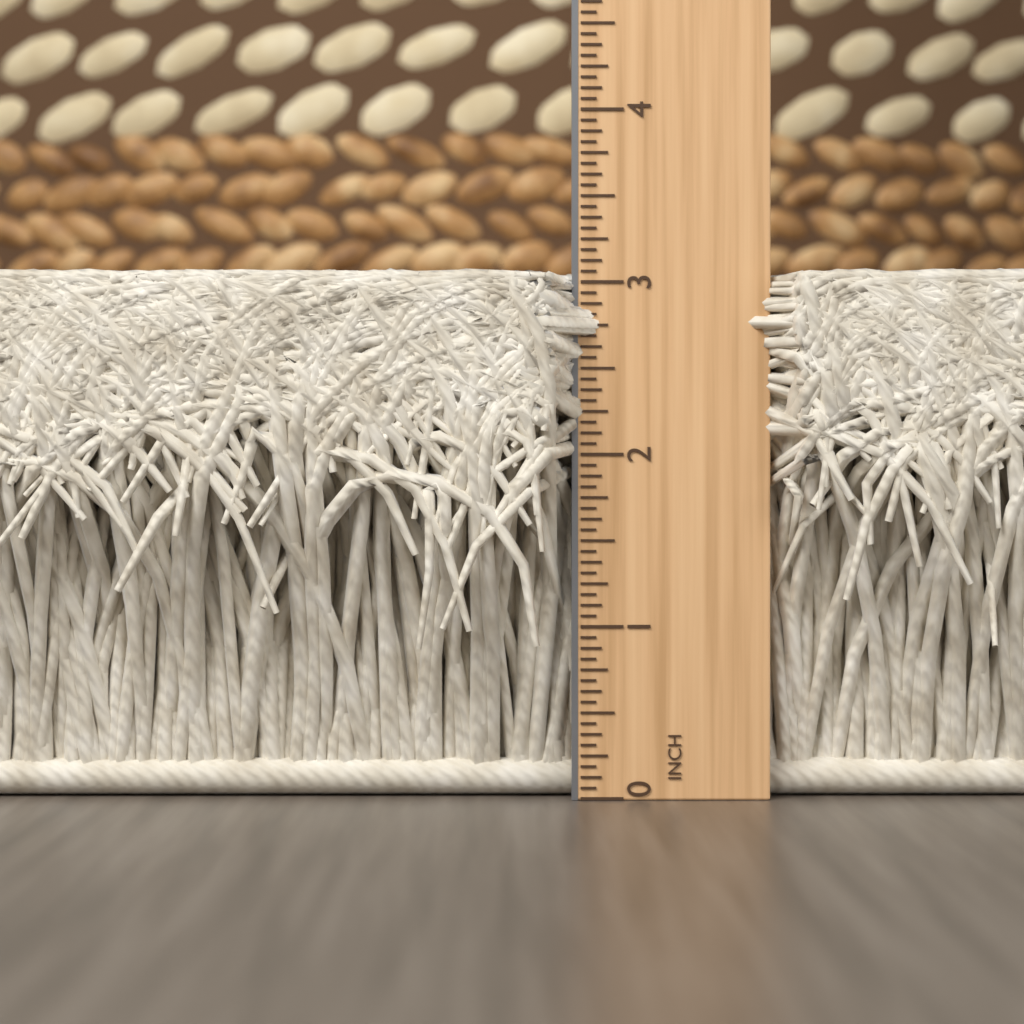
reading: 3.0625 in
